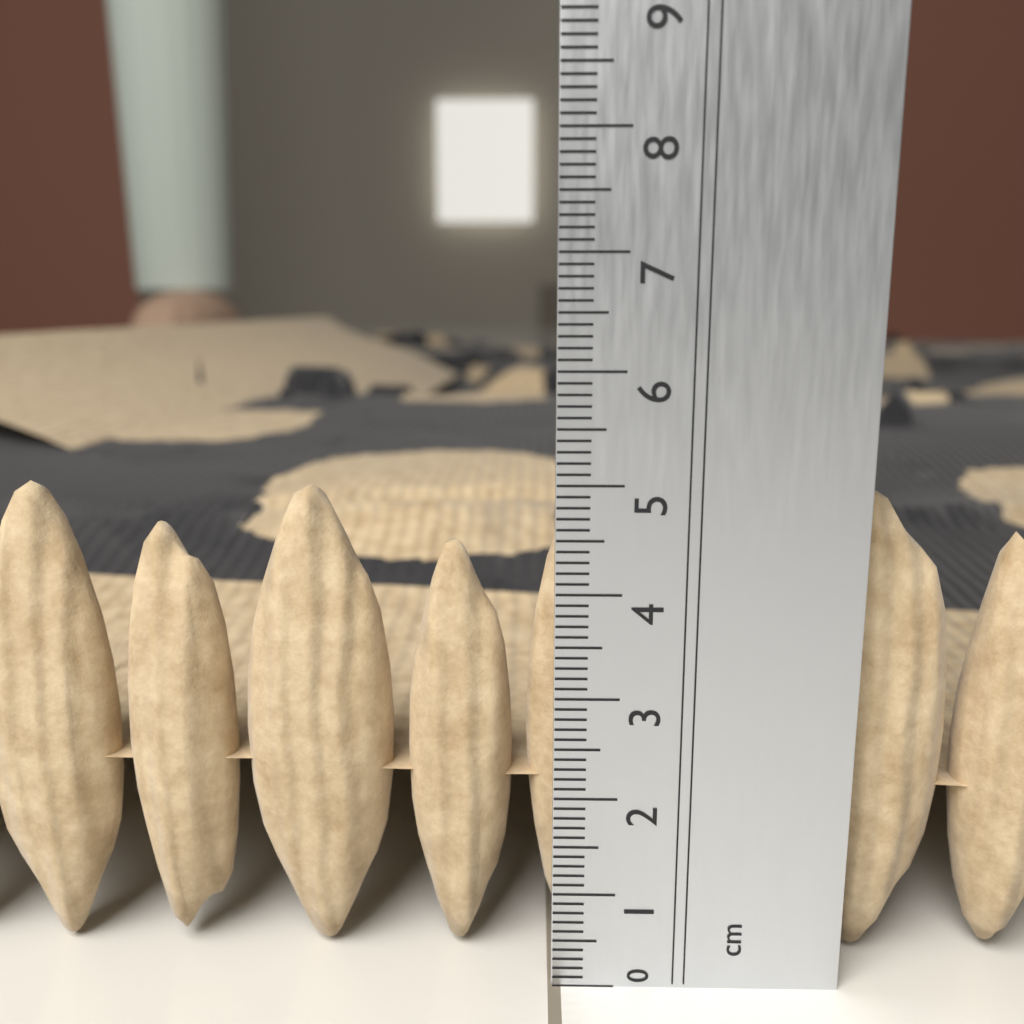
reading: 4.9 cm
